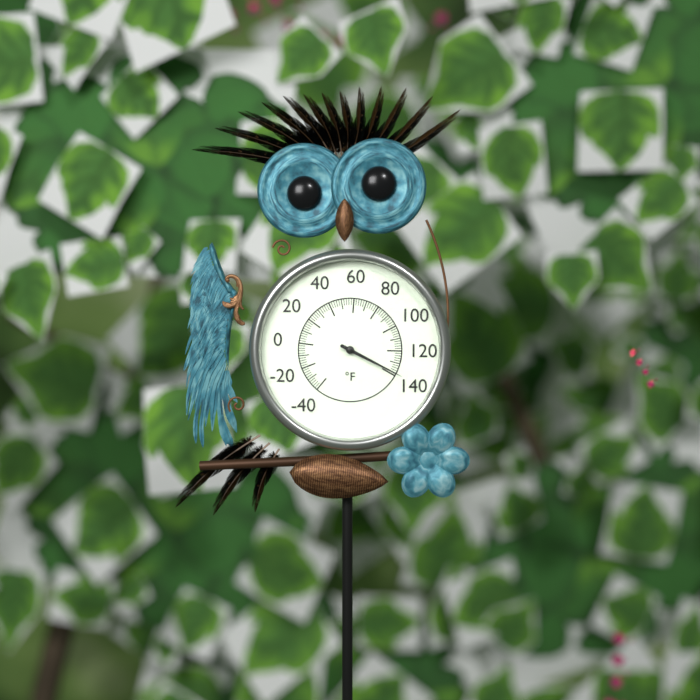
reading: 138 °F
